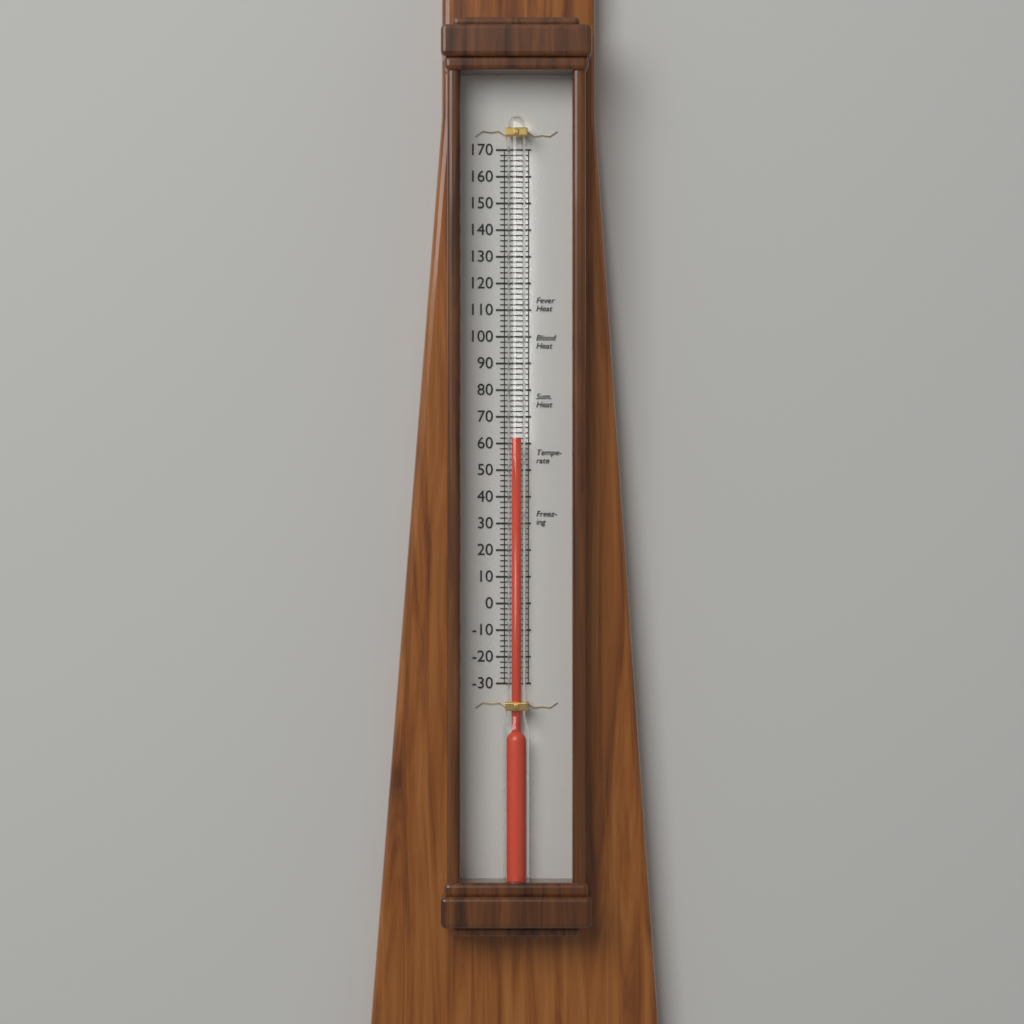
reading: 62 (no unit)
